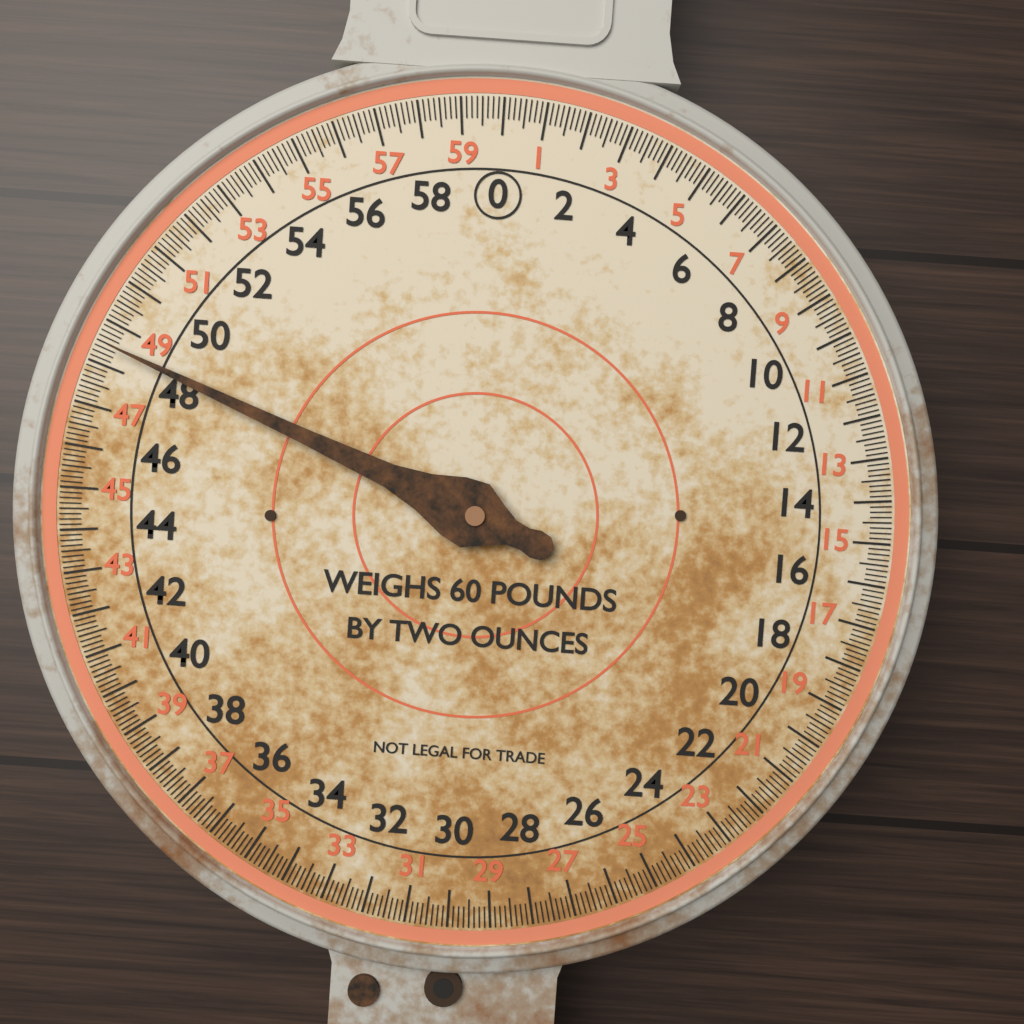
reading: 48.500 lb
